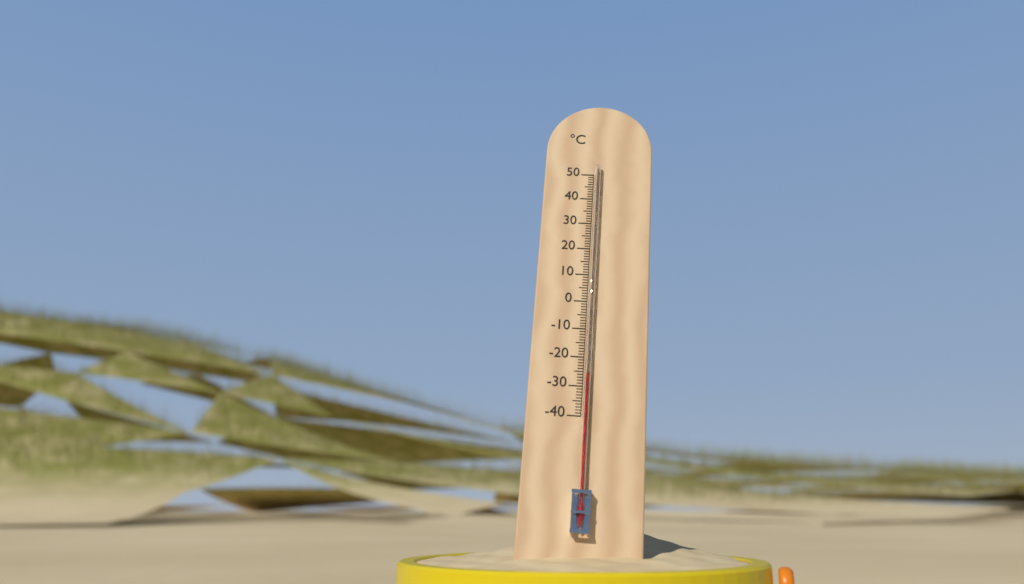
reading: -26 °C
